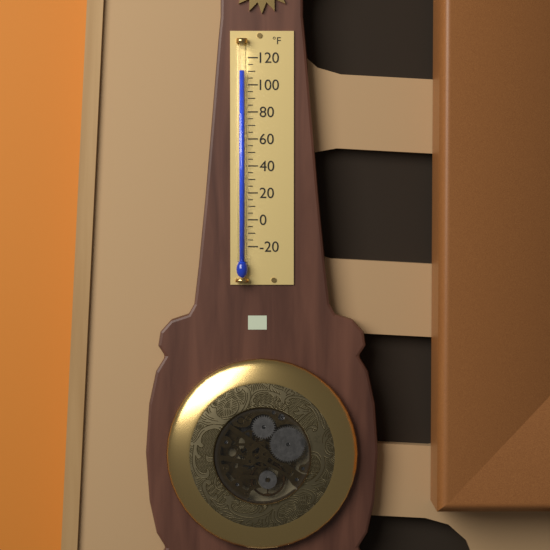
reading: 110 °F
